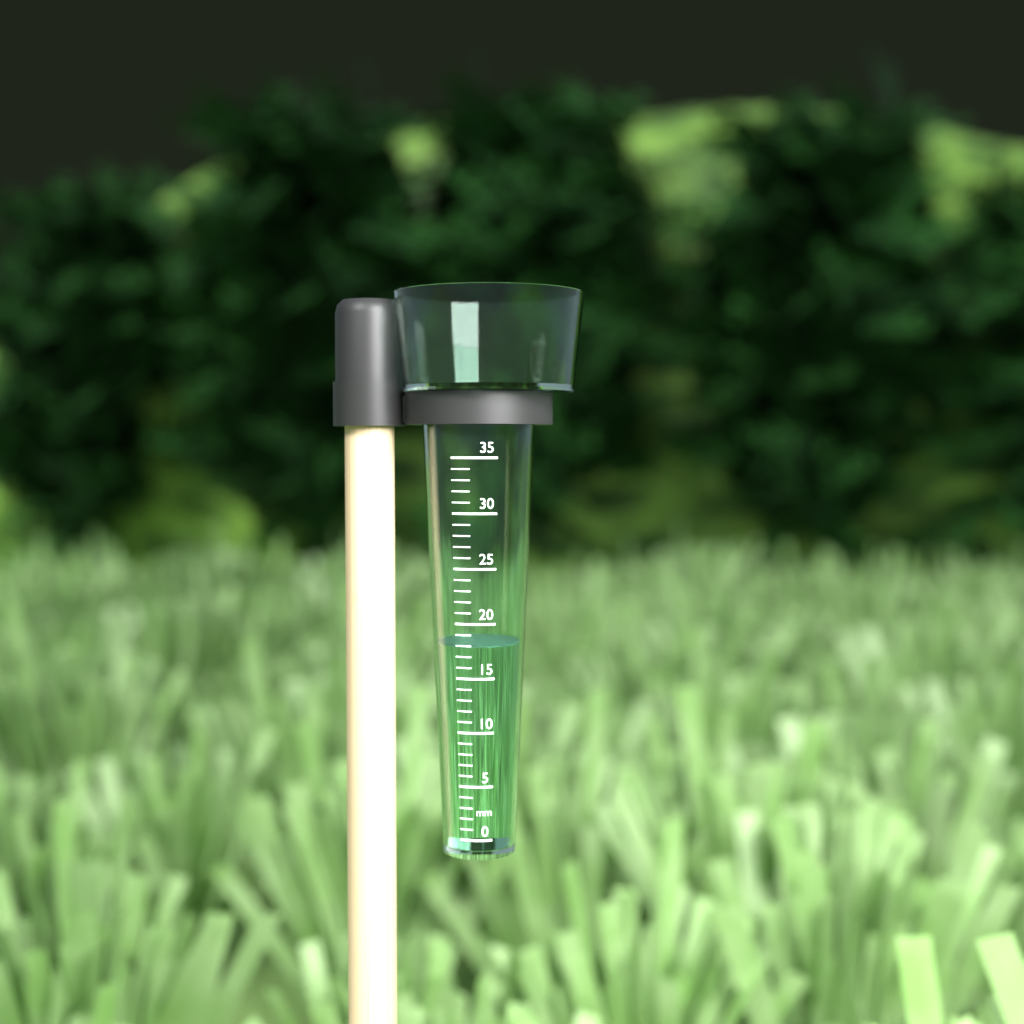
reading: 18 mm
